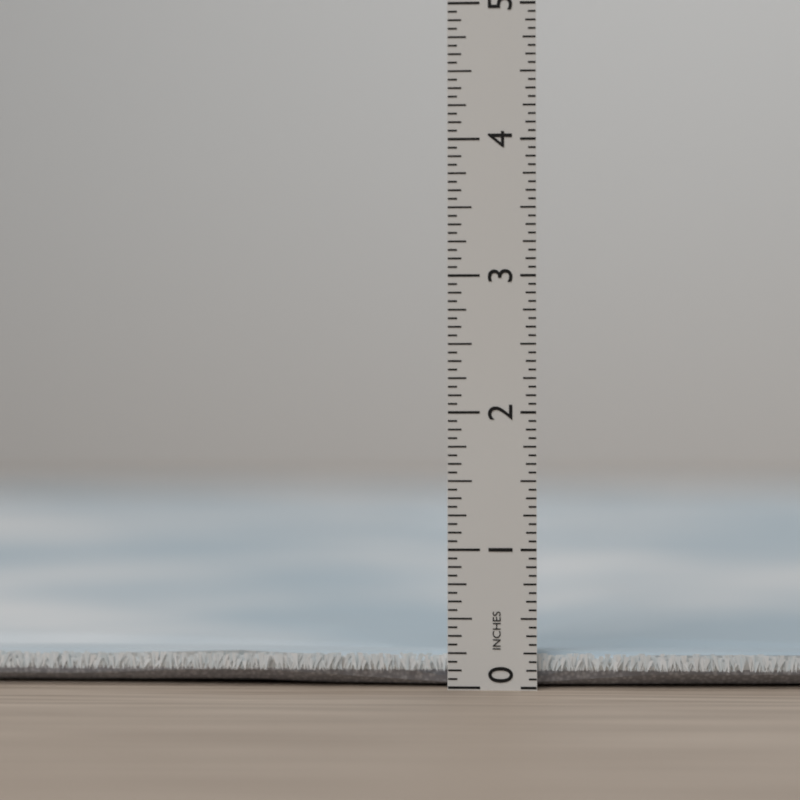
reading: 0.2500 in
